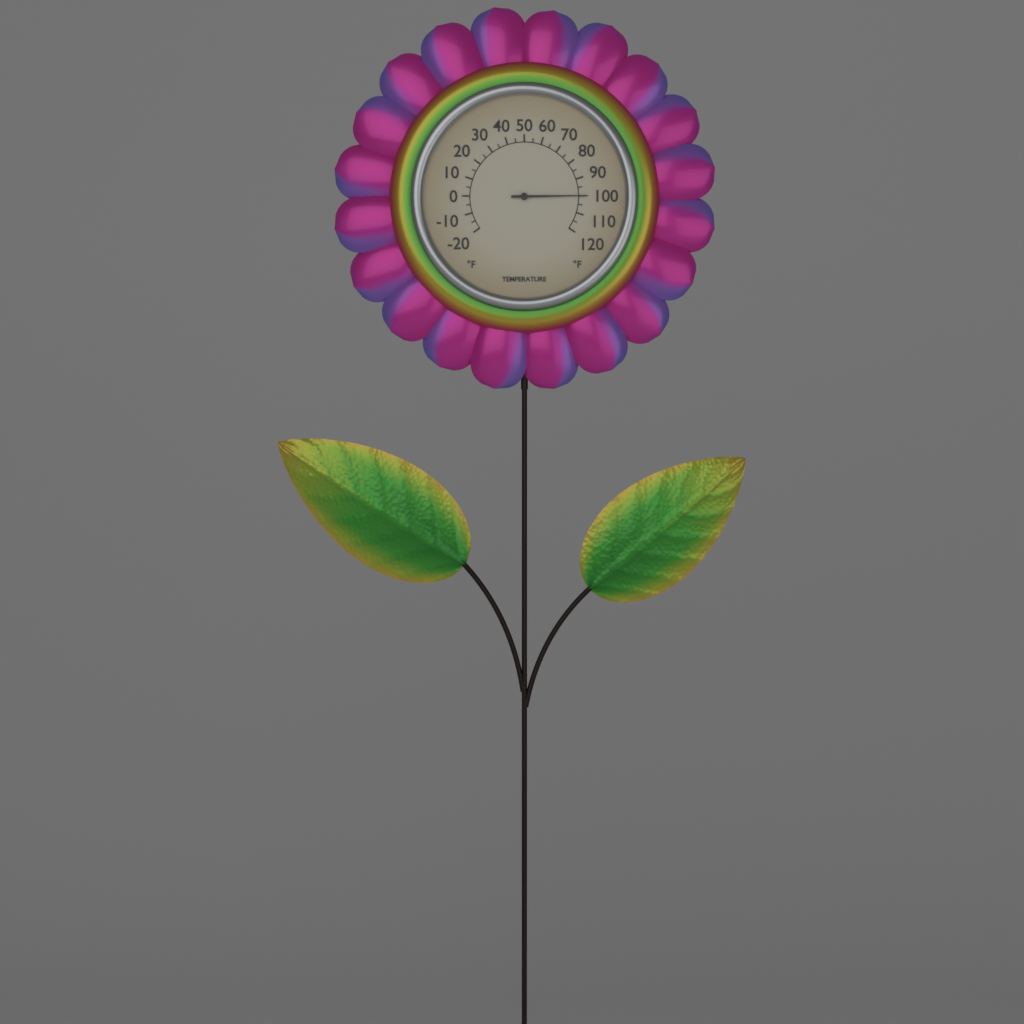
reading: 100 °F
